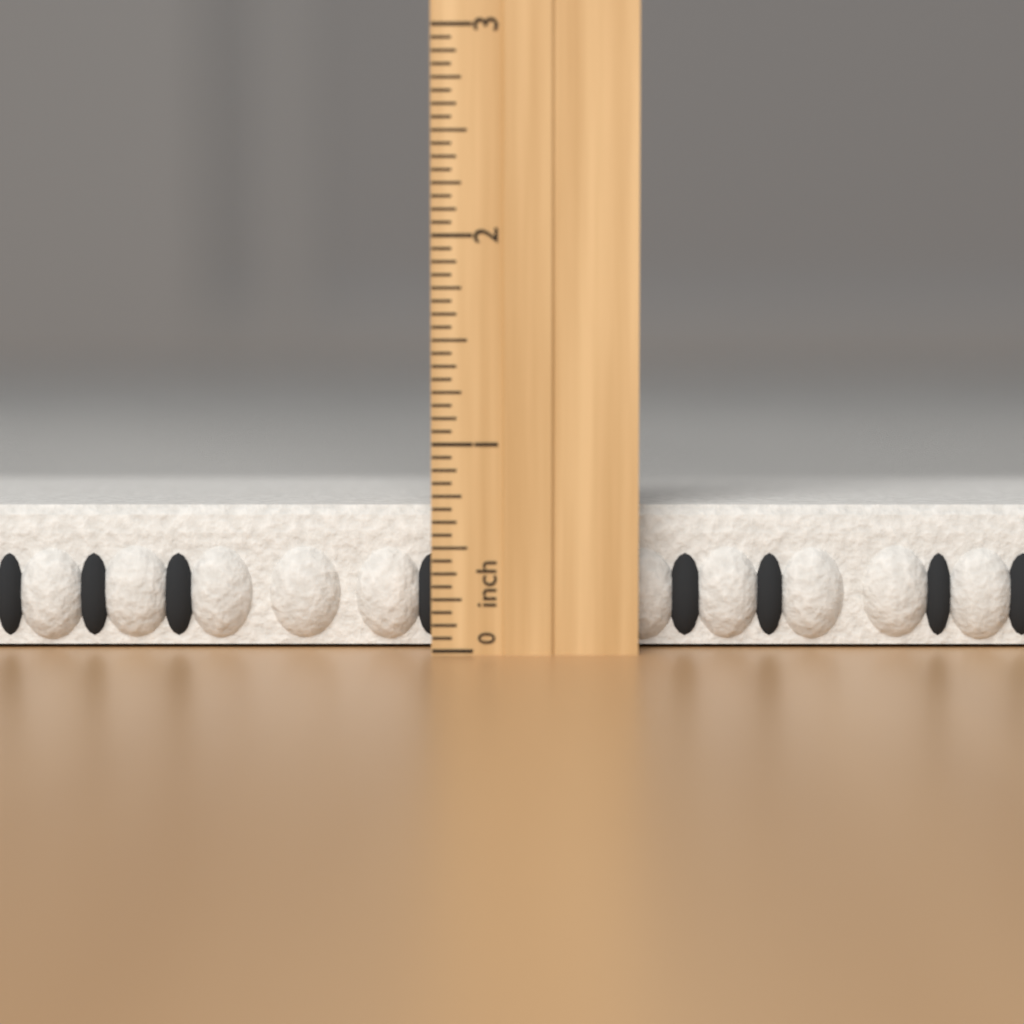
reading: 0.6875 inch
